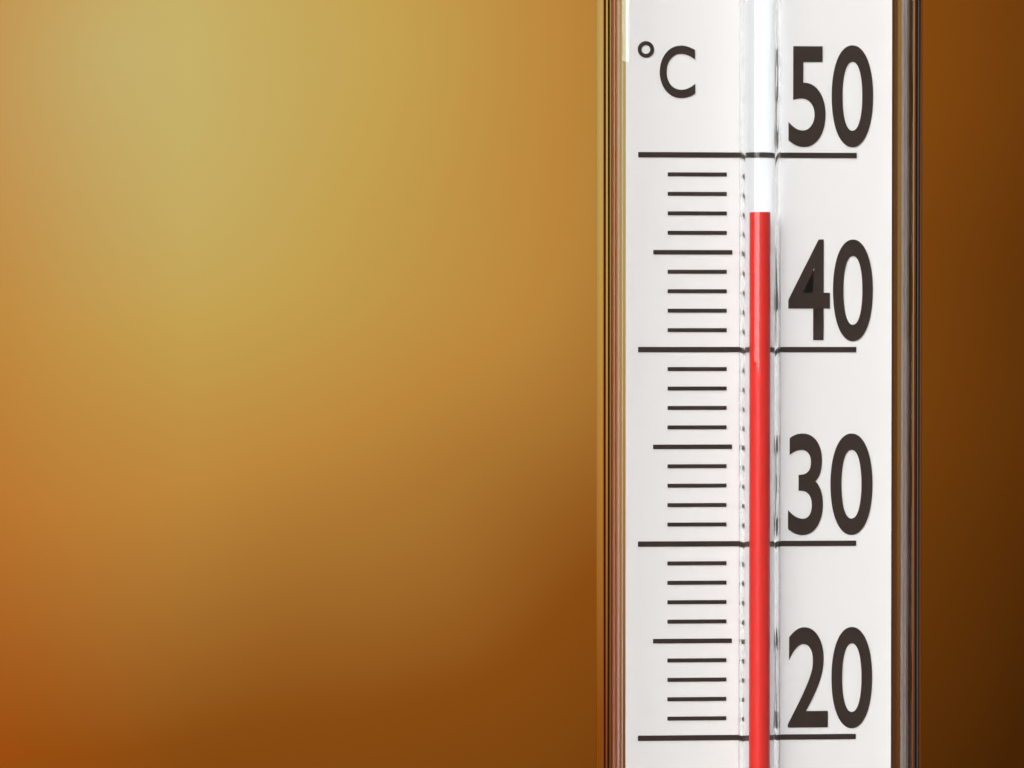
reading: 47 °C
